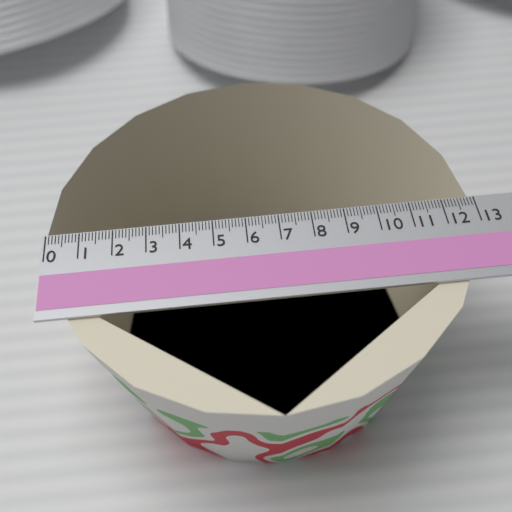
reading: 12.9 (no unit)
